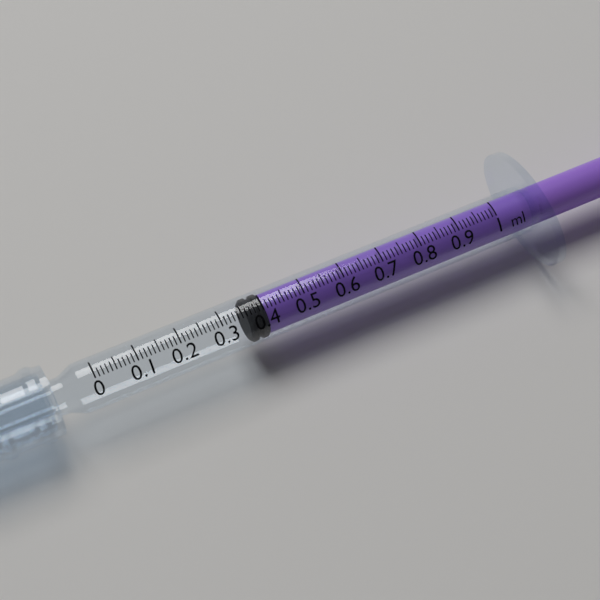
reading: 0.36 ml
